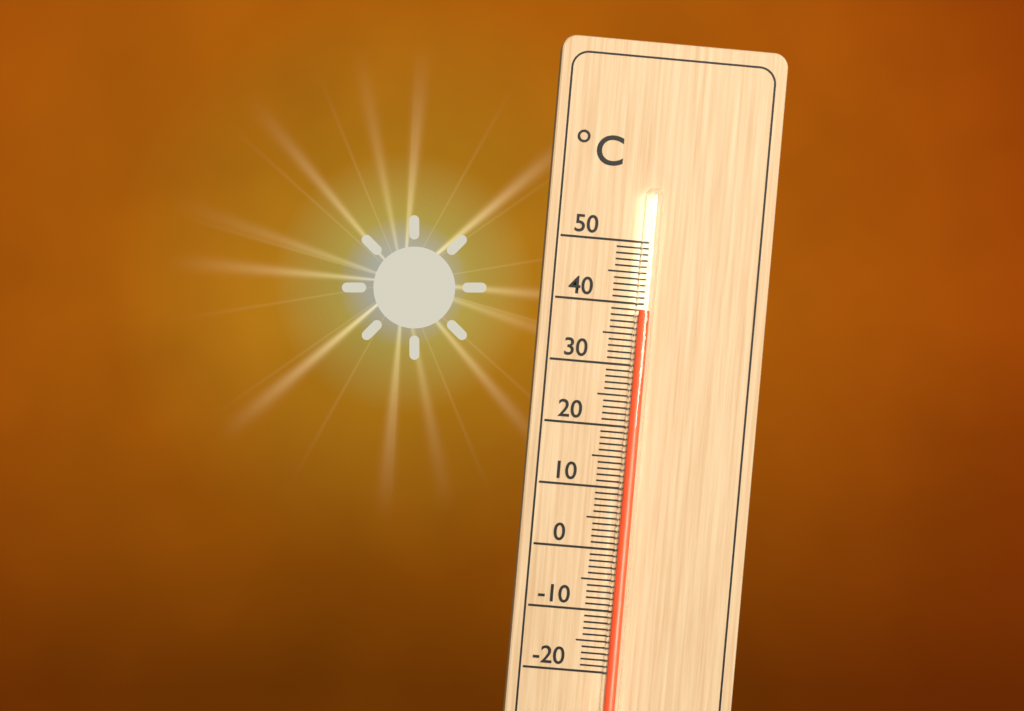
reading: 39 °C
